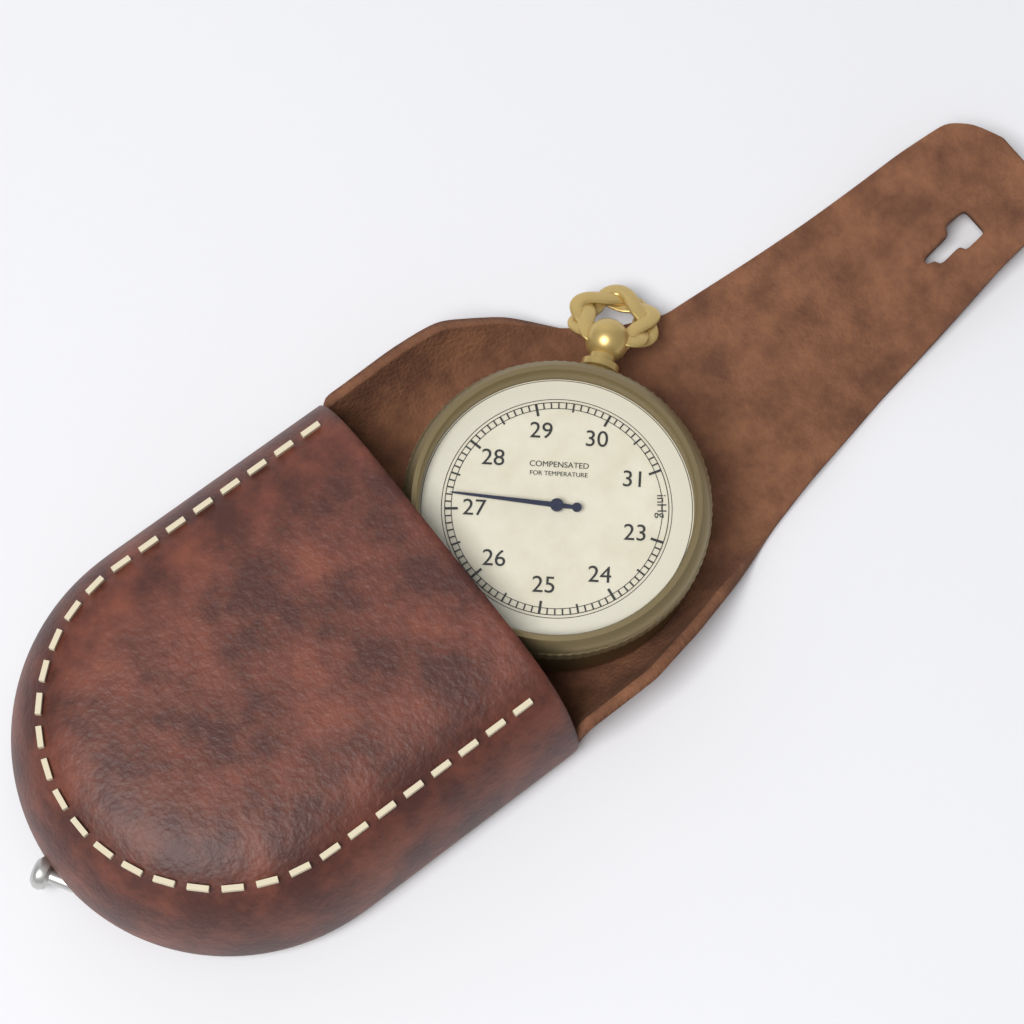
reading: 27.2 inHg
